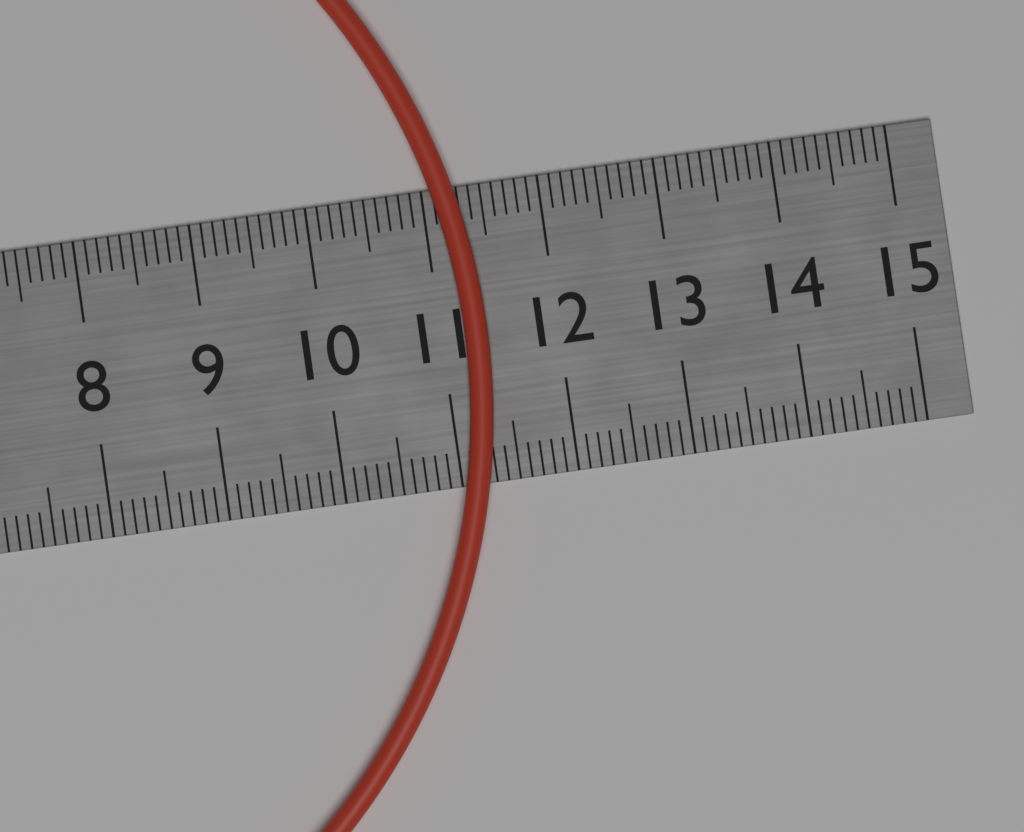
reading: 11.4 cm
